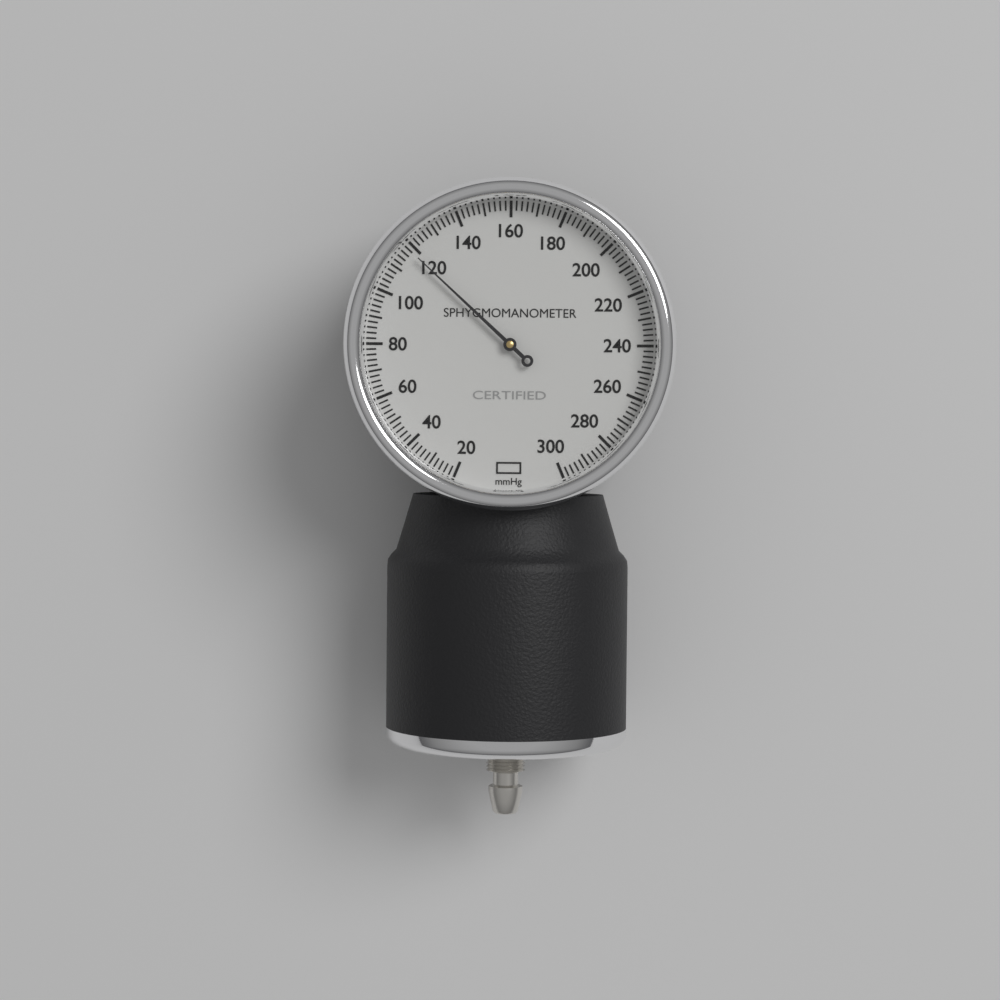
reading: 118 mmHg
